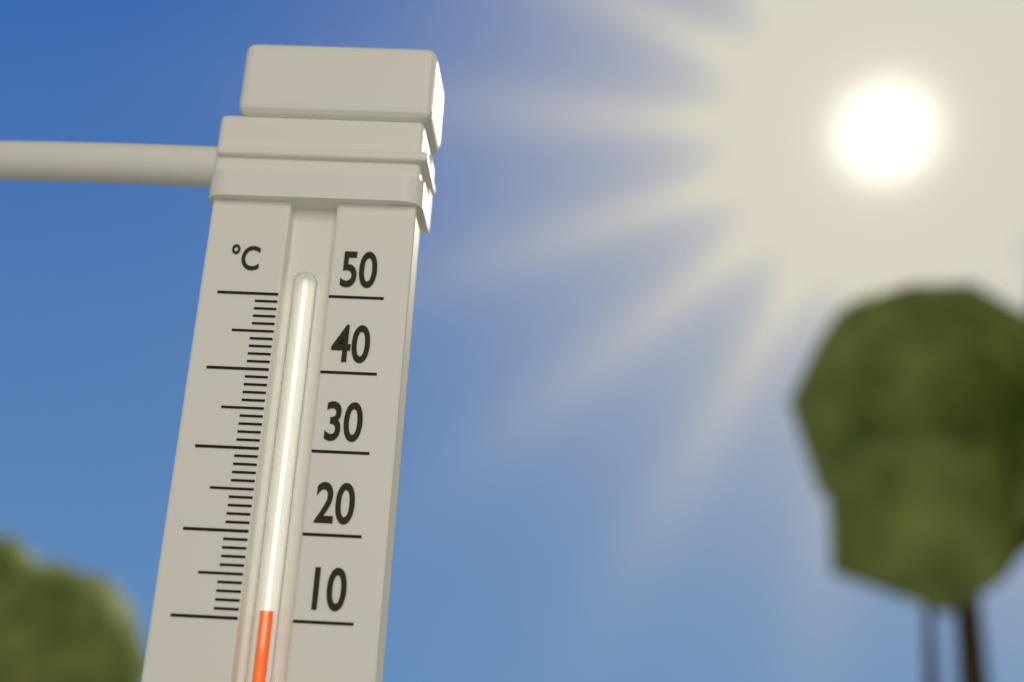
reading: 11 °C
